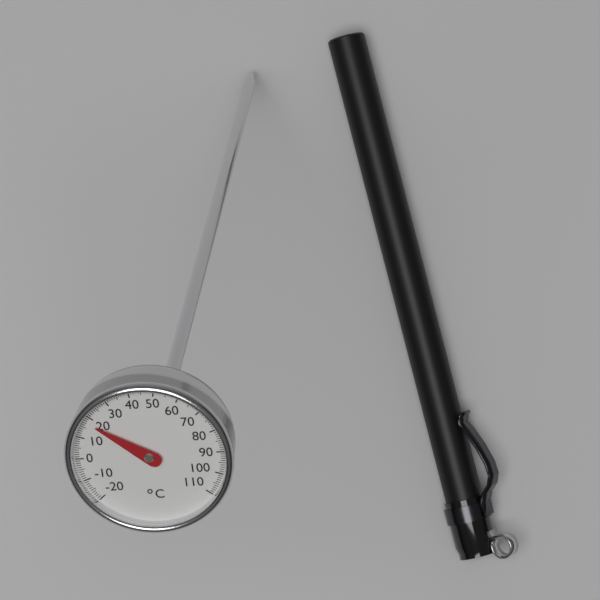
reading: 18 °C
